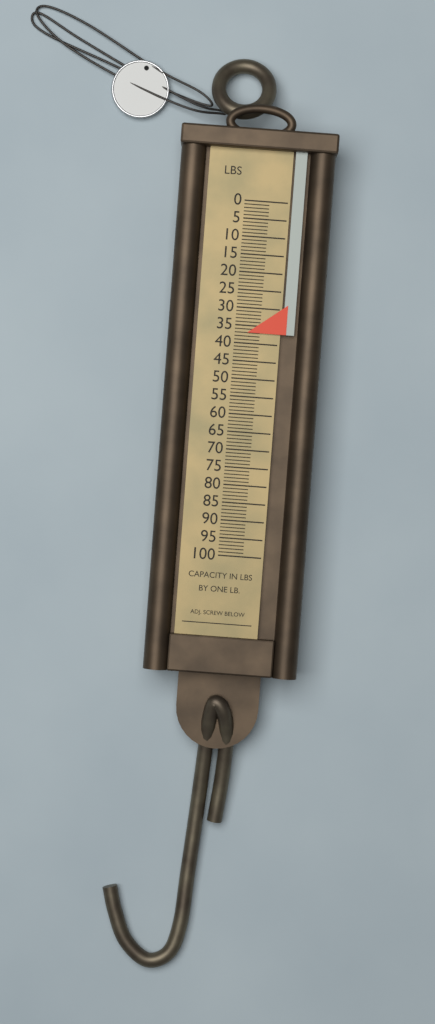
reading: 37 lb
